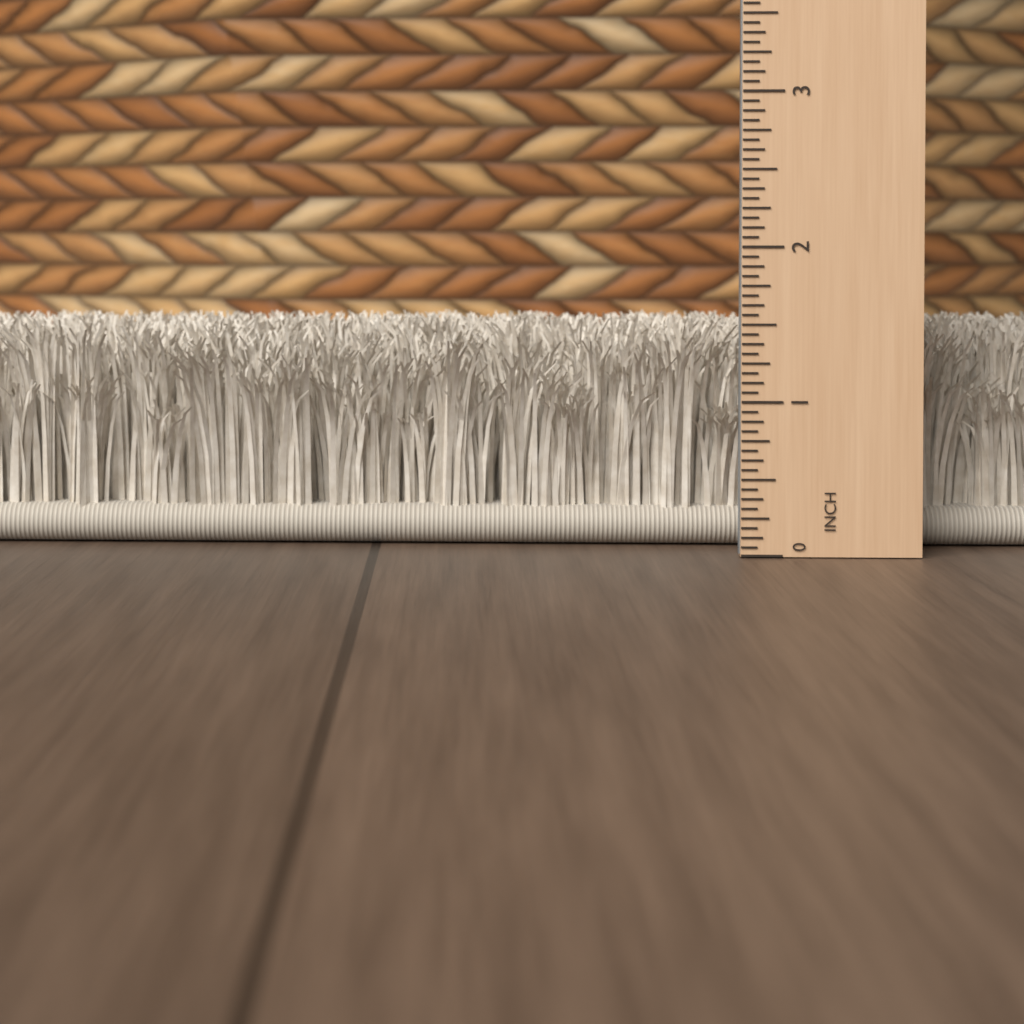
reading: 1.5000 in
